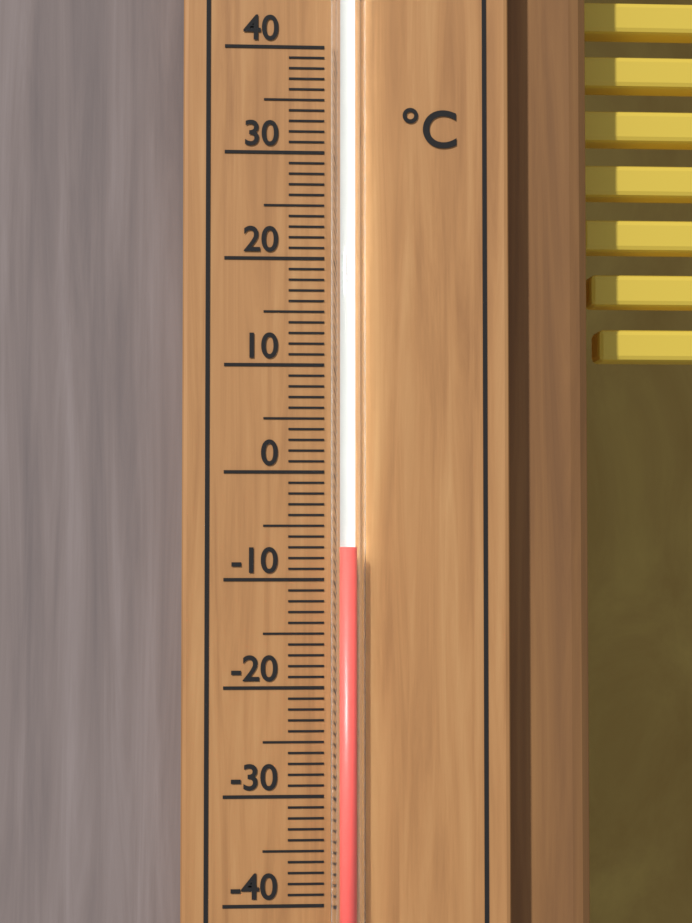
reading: -7 °C
